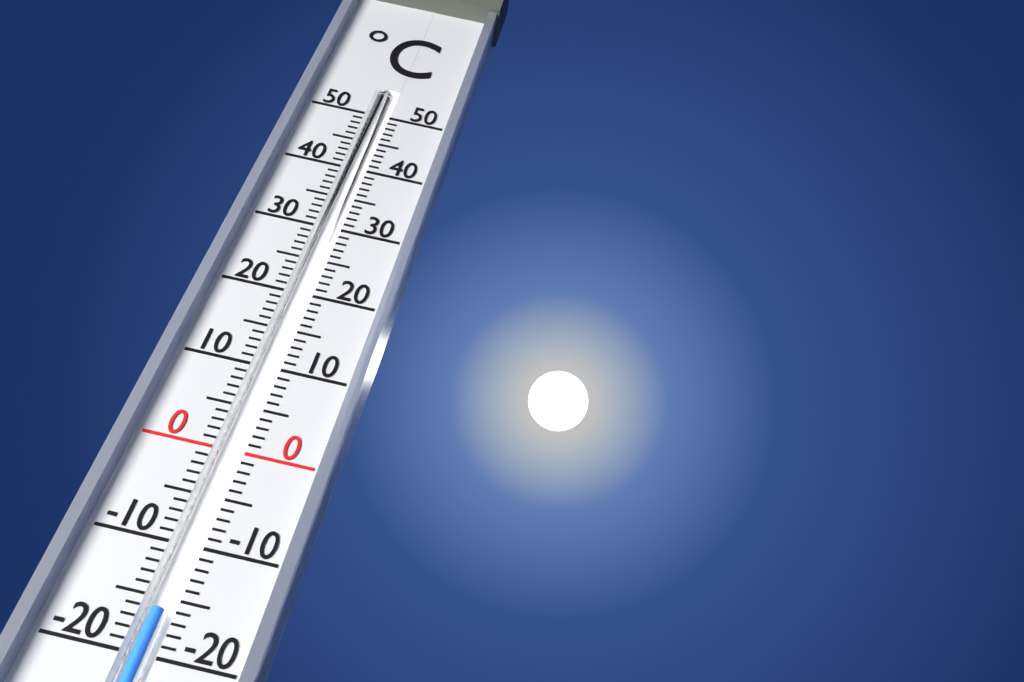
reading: -16 °C
